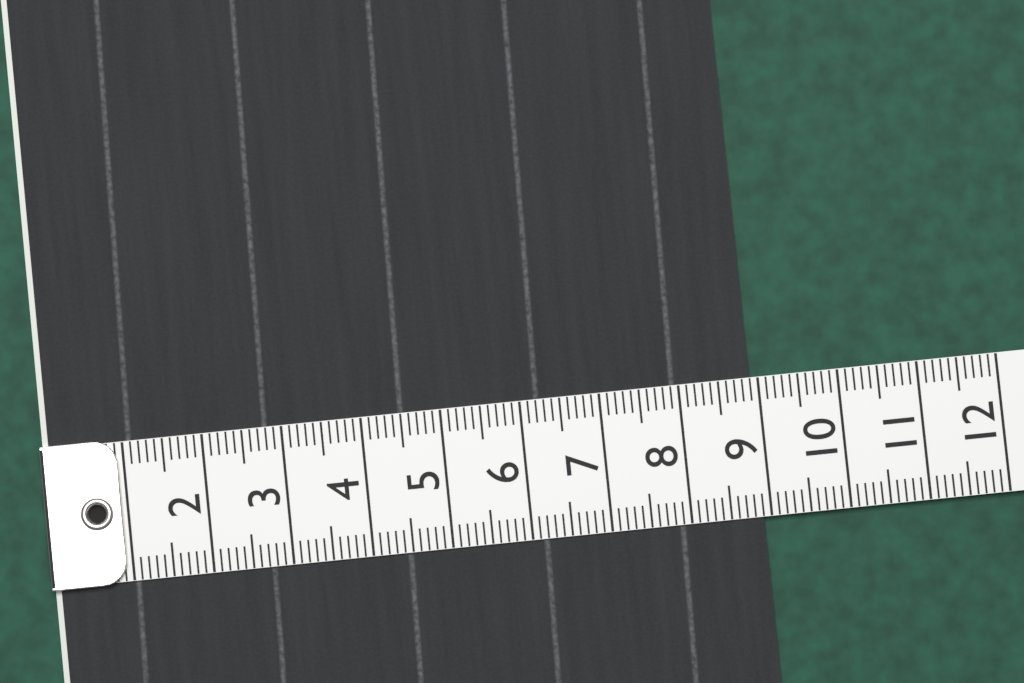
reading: 8.9 (no unit)
